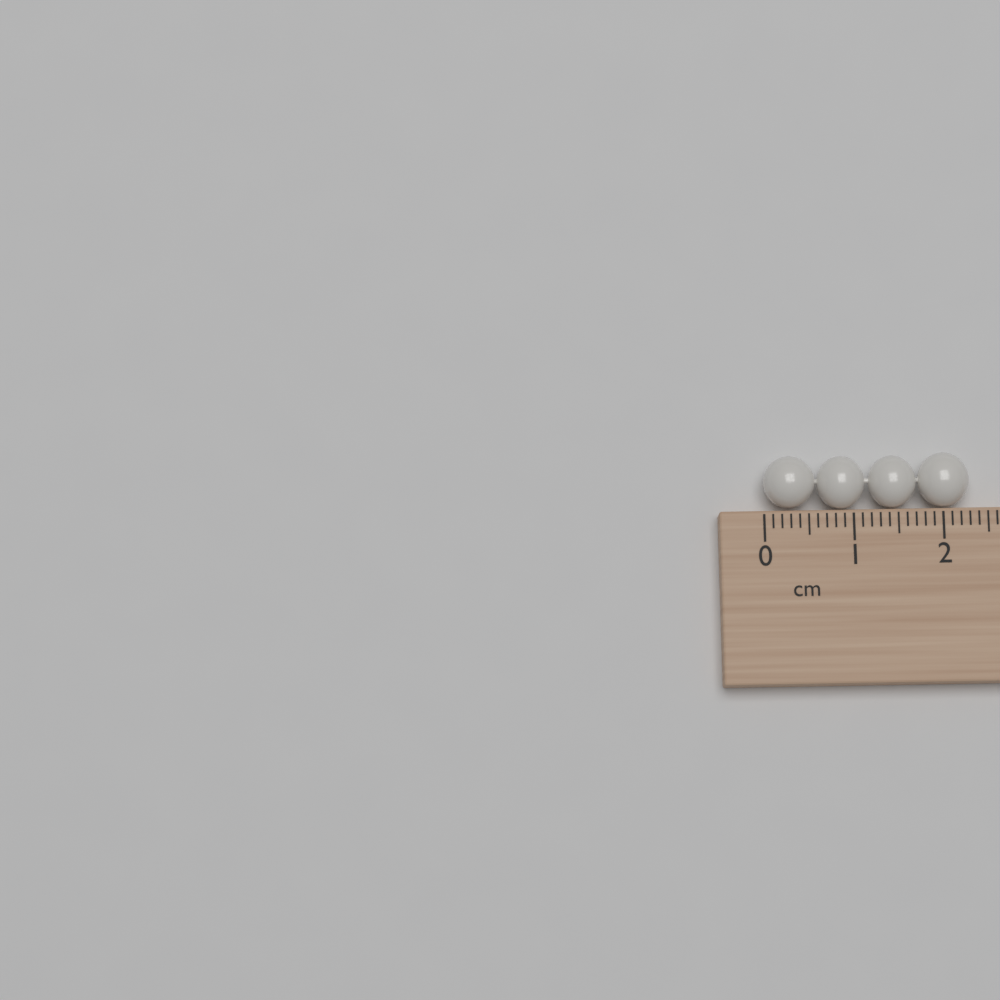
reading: 2.3 cm
